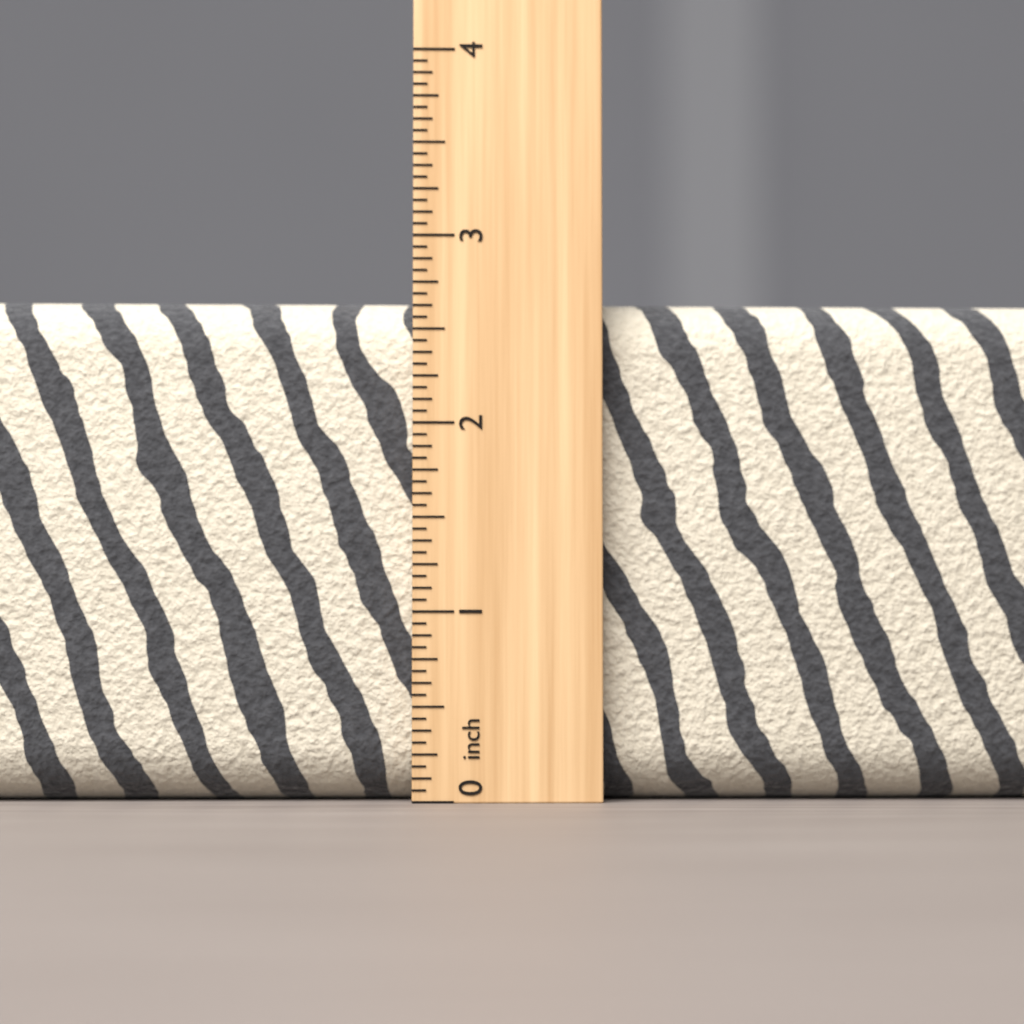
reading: 2.6875 inch
